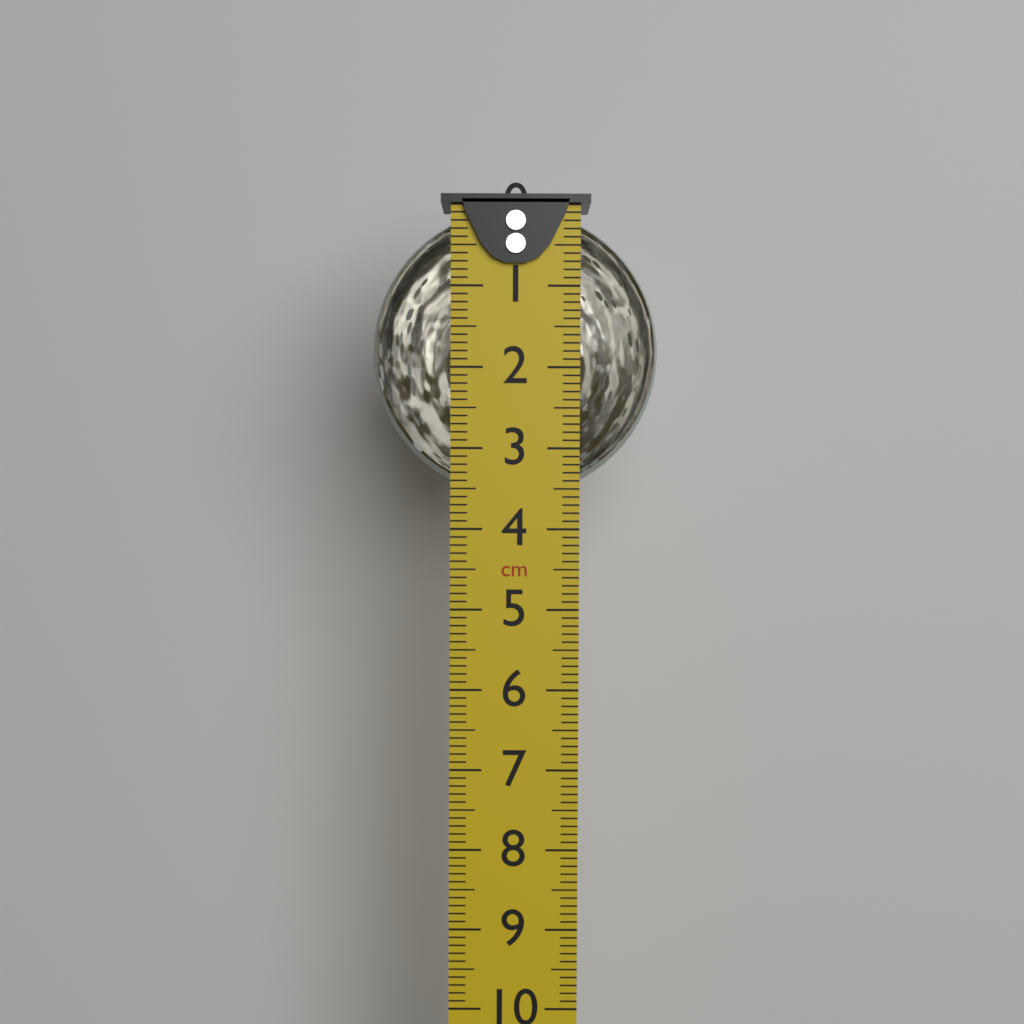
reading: 3.6 cm
